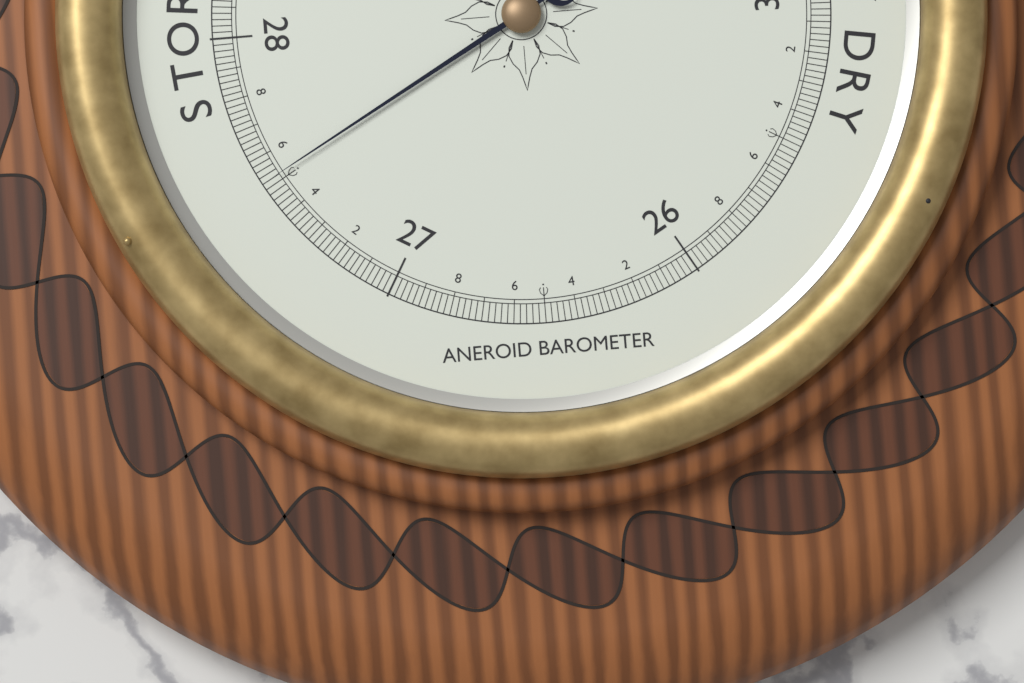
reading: 27.52 inHg
